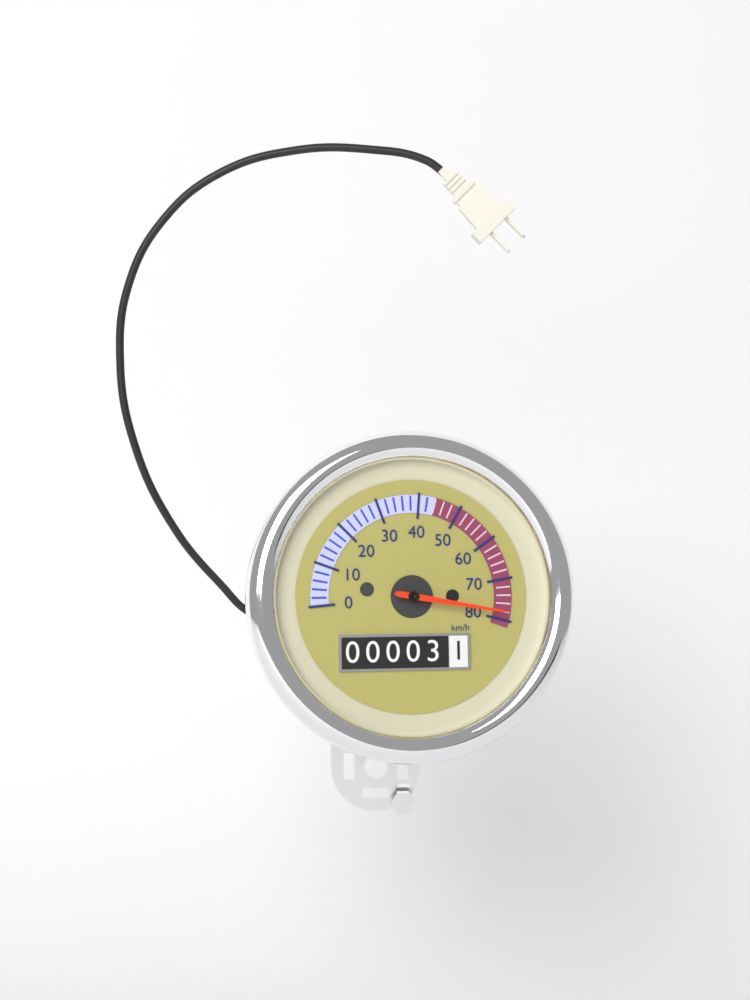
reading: 78 km/h
